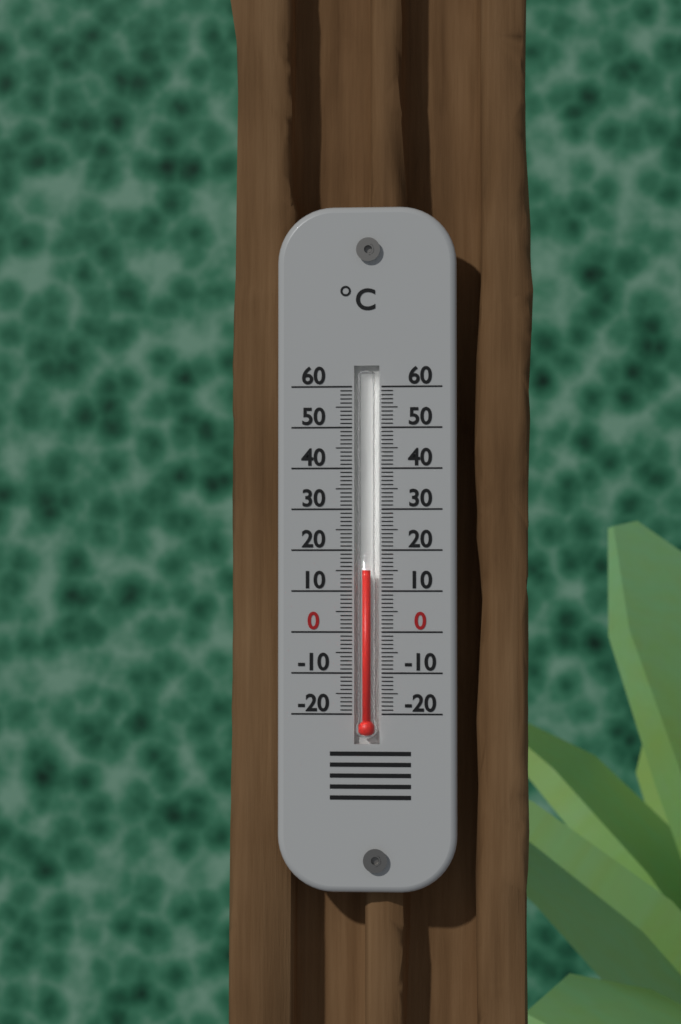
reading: 15 °C
